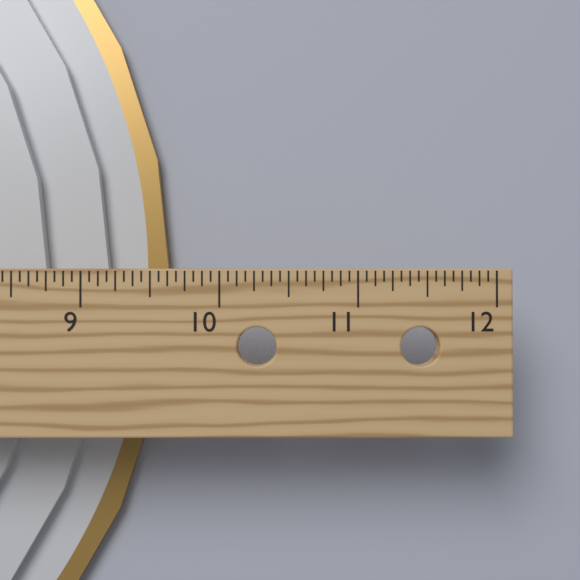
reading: 9.5000 in
